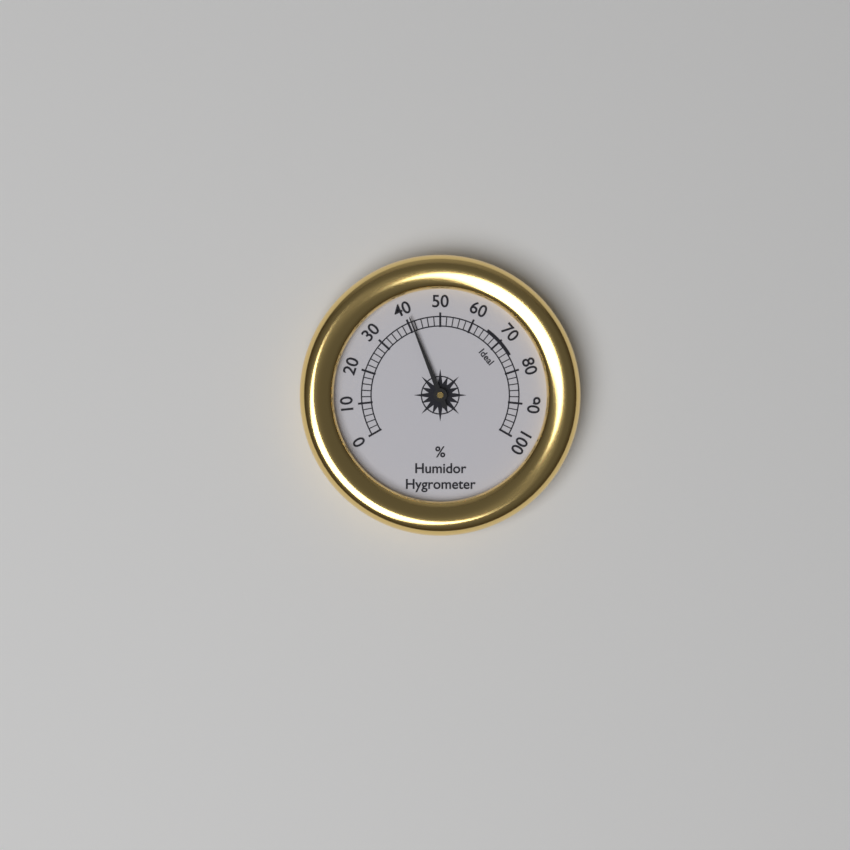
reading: 41 %
